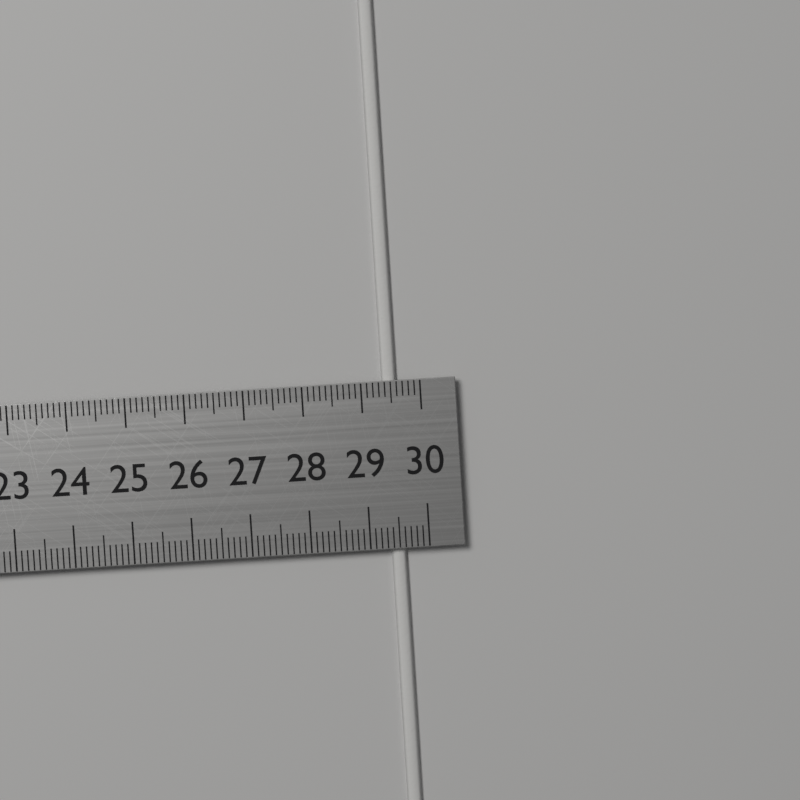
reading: 29.6 cm
